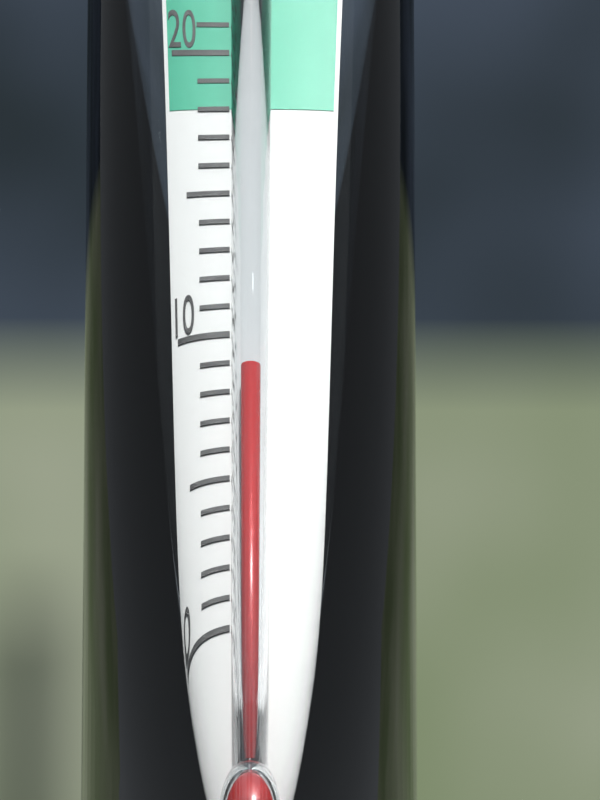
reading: 8 °C
